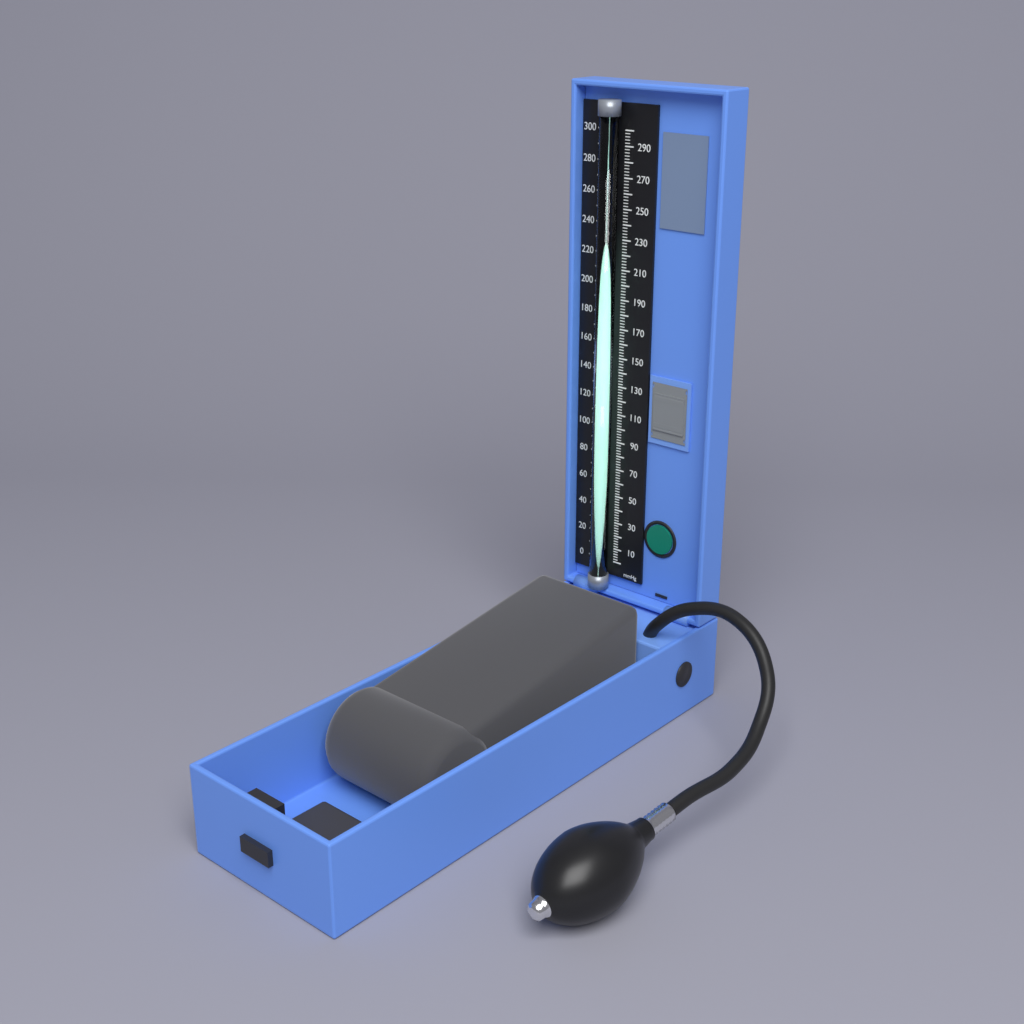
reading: 230 mmHg
